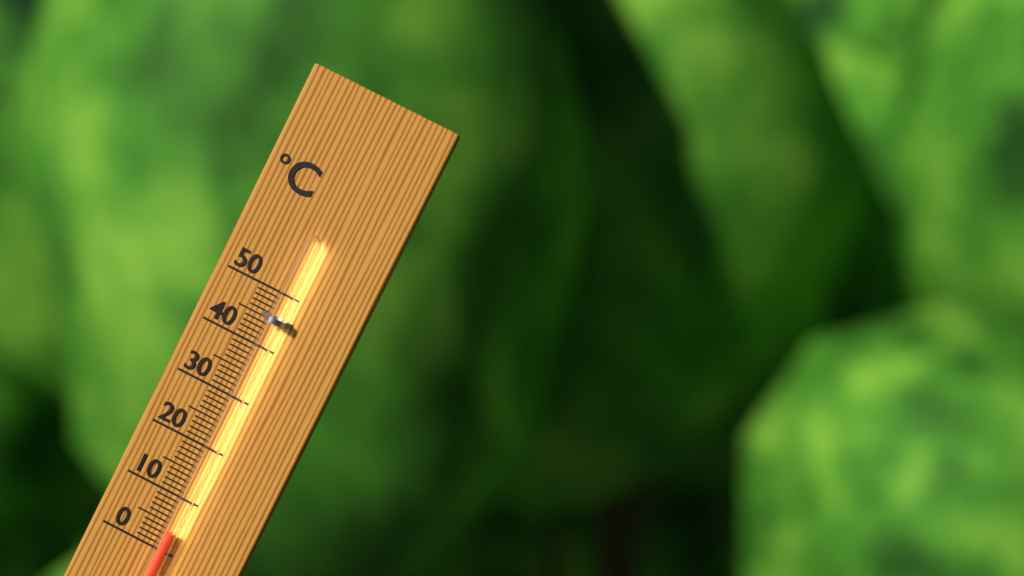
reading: 4 °C
